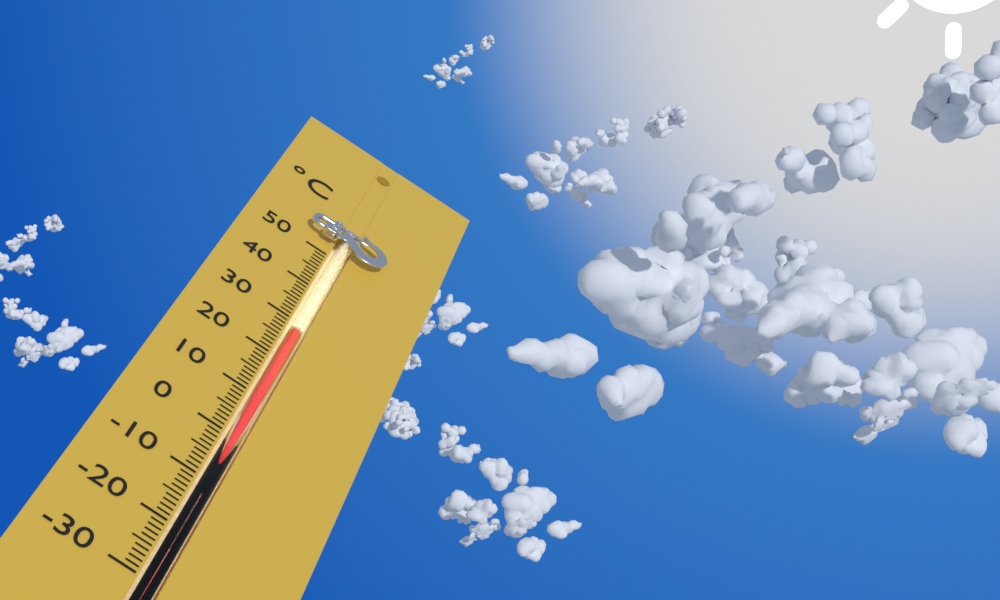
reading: 27 °C
